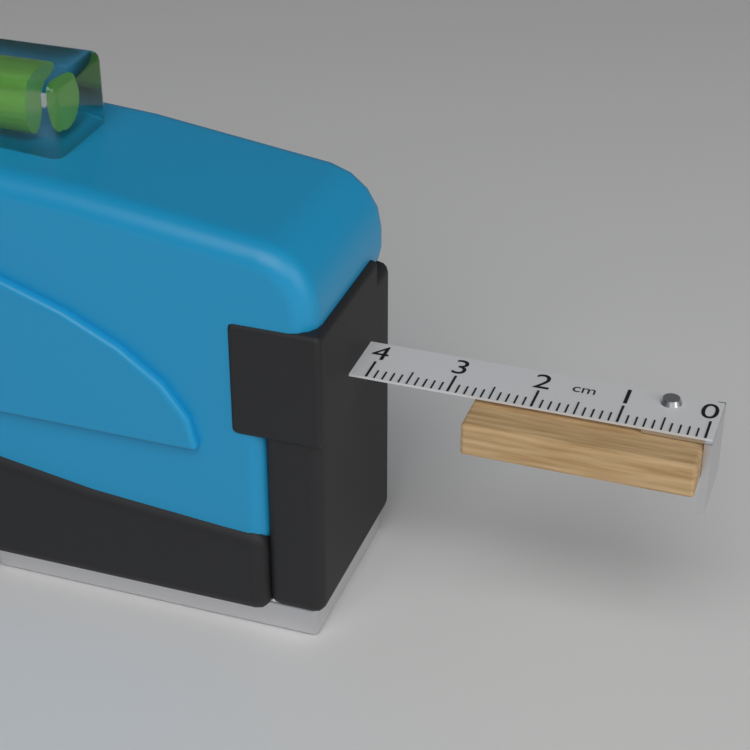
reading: 2.7 cm
